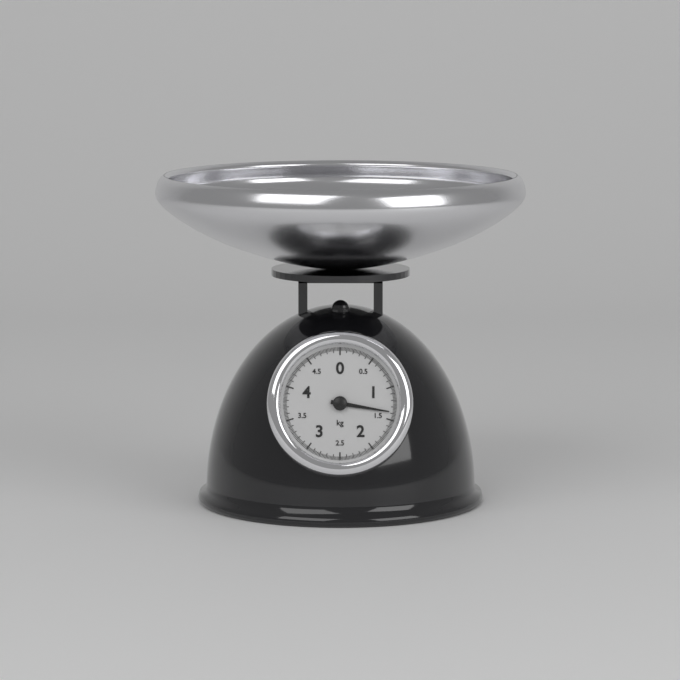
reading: 1.38 kg
